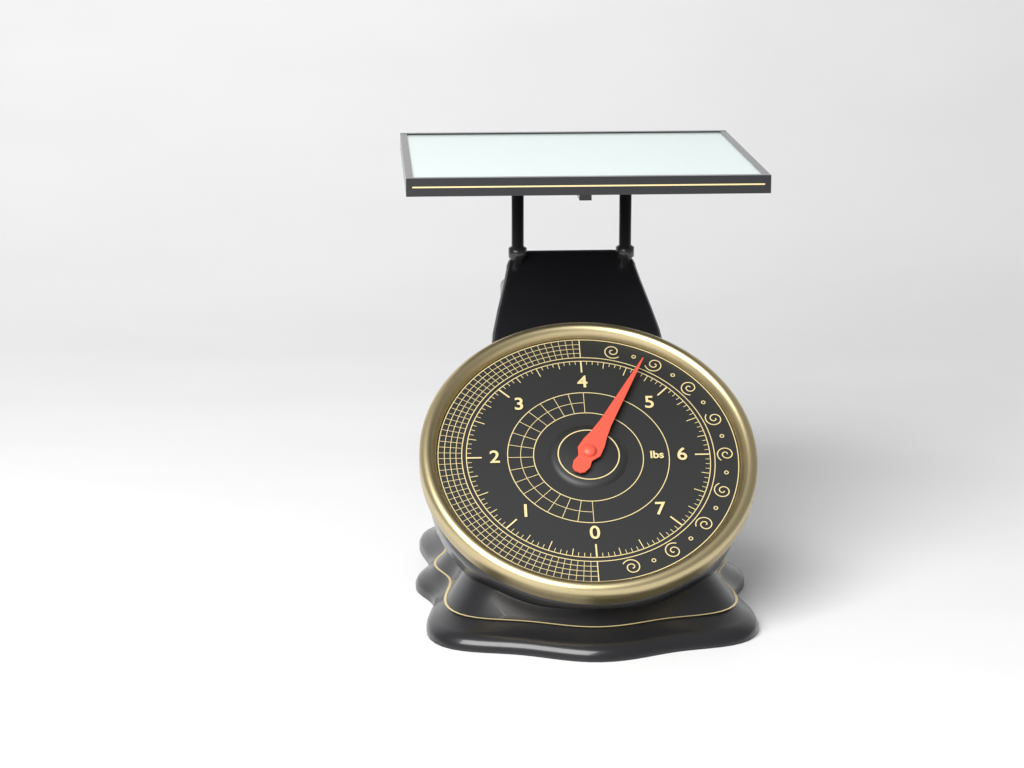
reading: 4.6250 lbs
